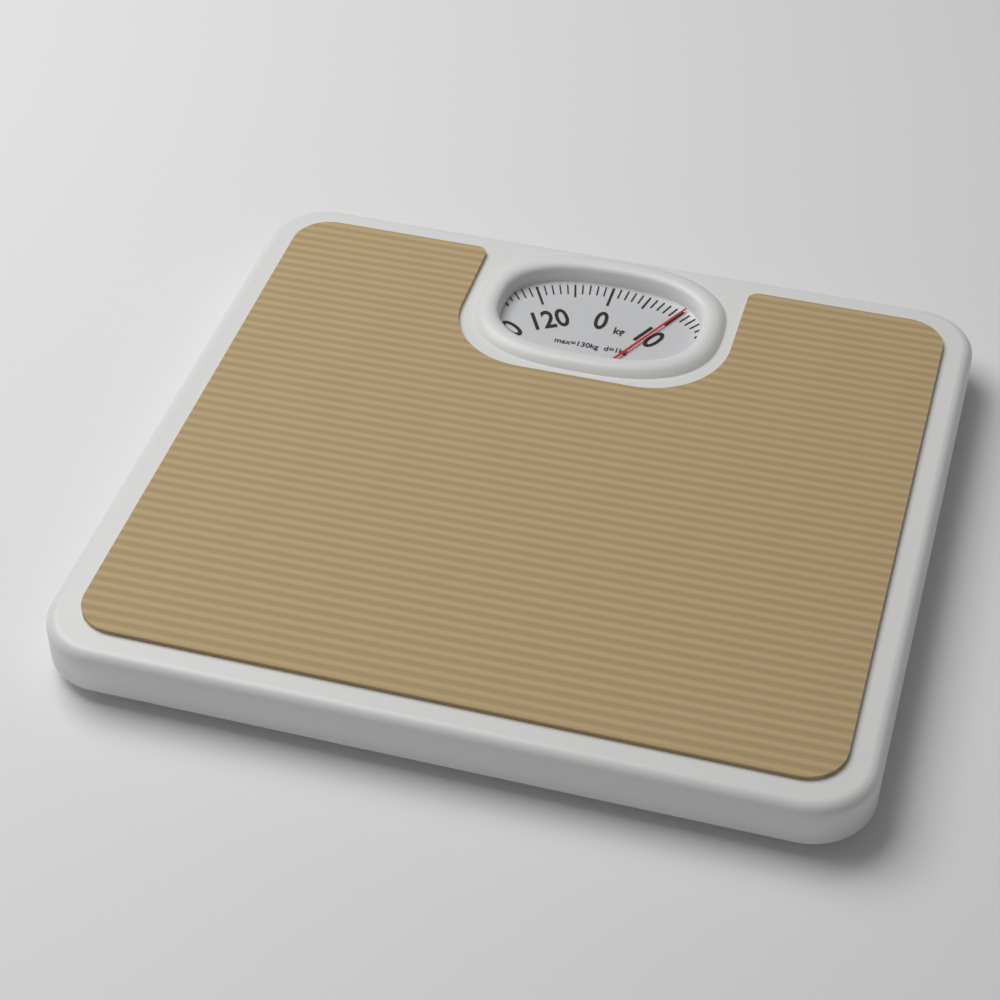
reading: 10 kg
